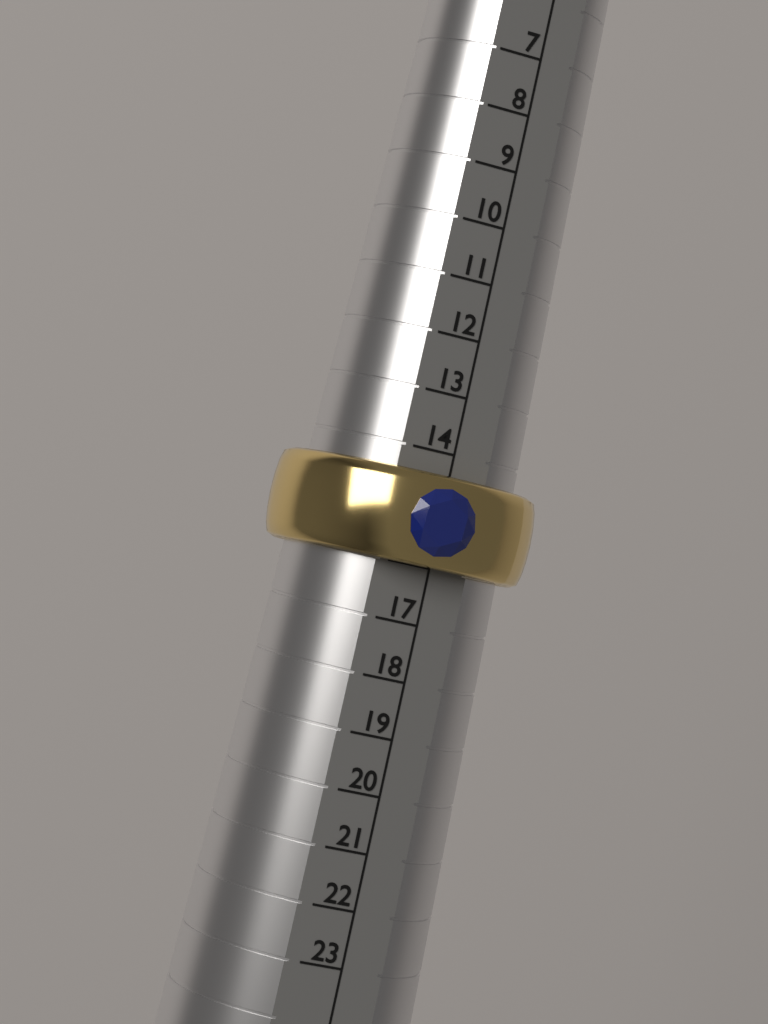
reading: 16 (no unit)
